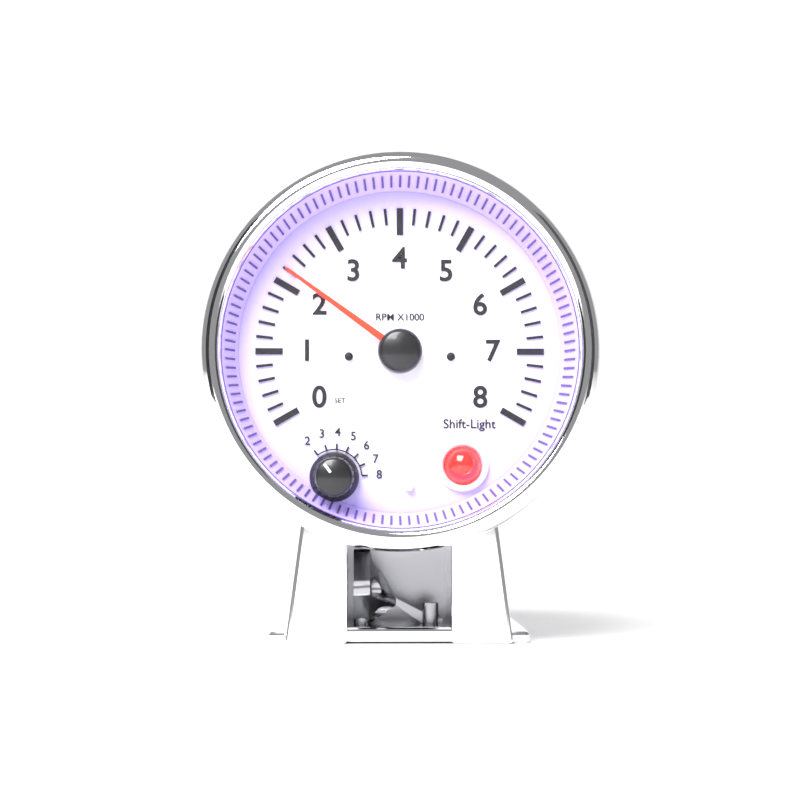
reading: 2.2 RPM x1000
